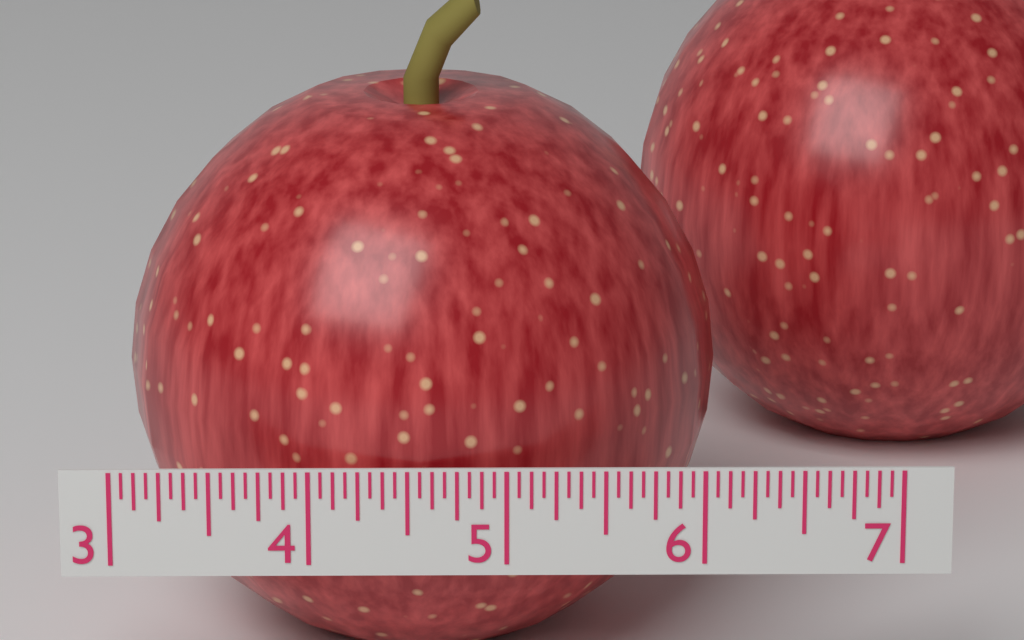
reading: 6.1250 (no unit)
